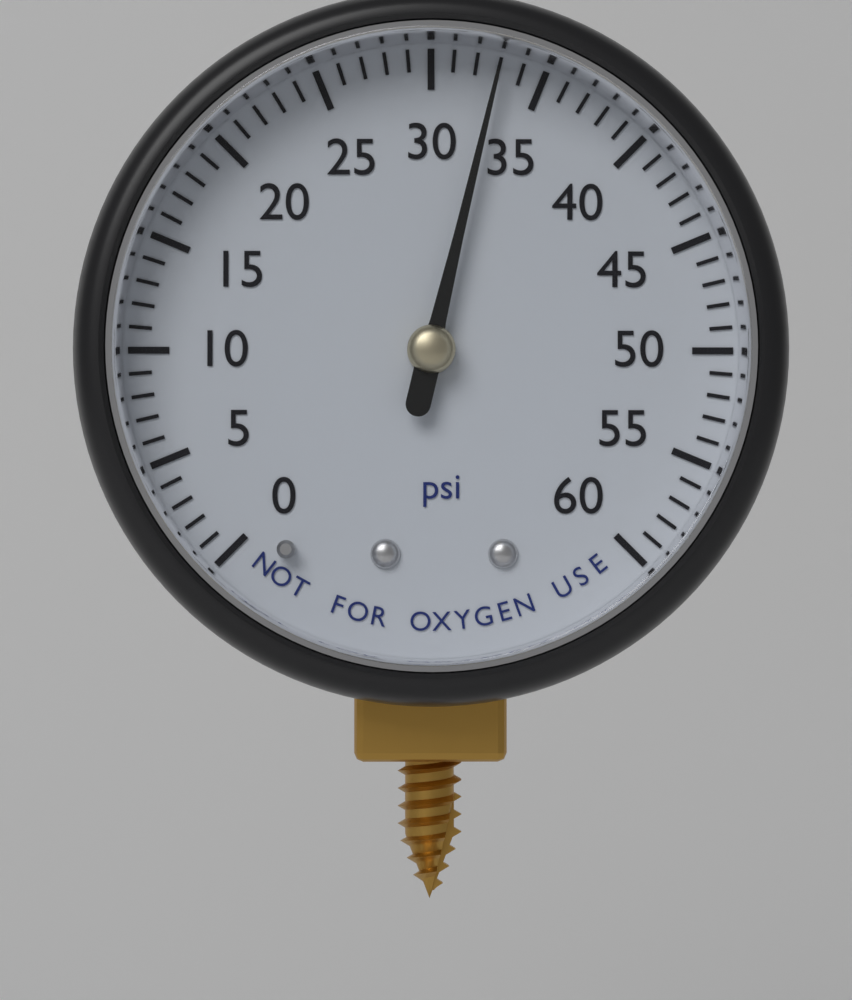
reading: 33 psi
